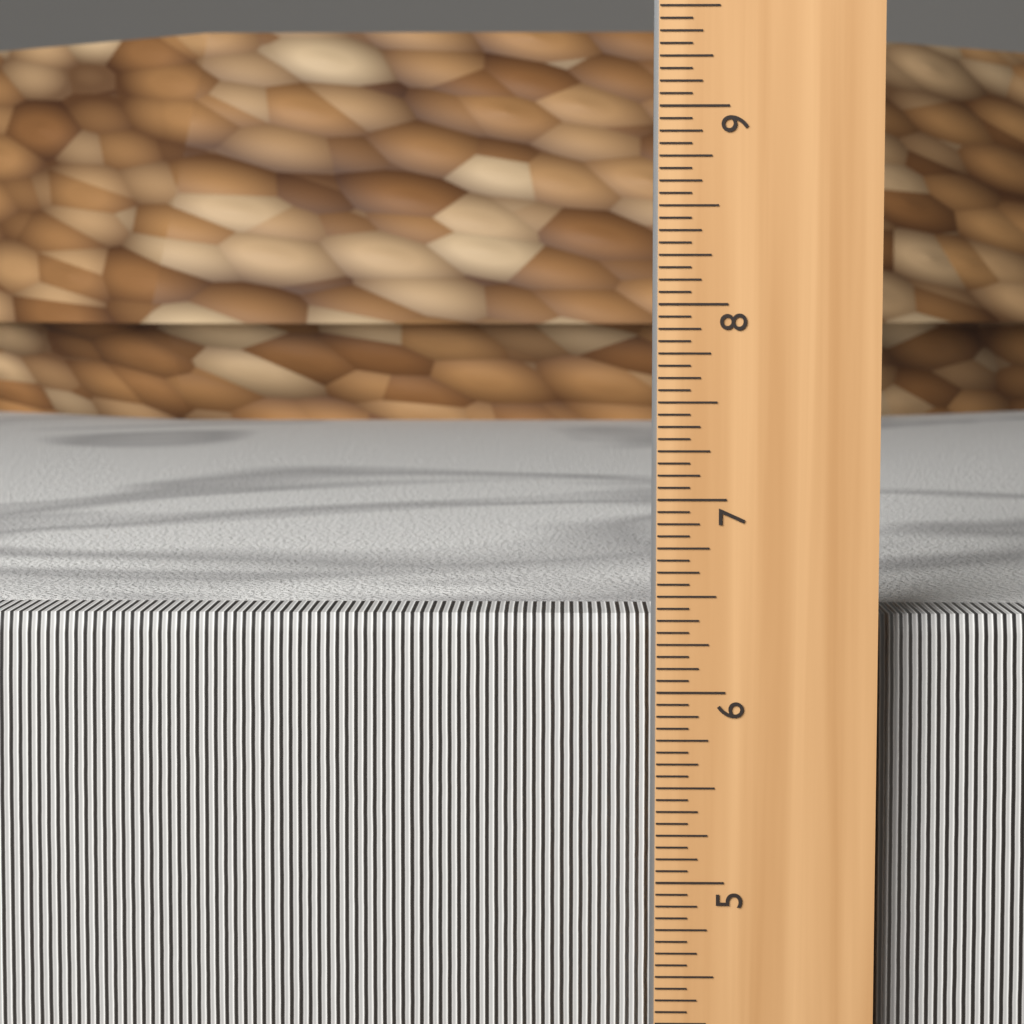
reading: 6.3750 in
